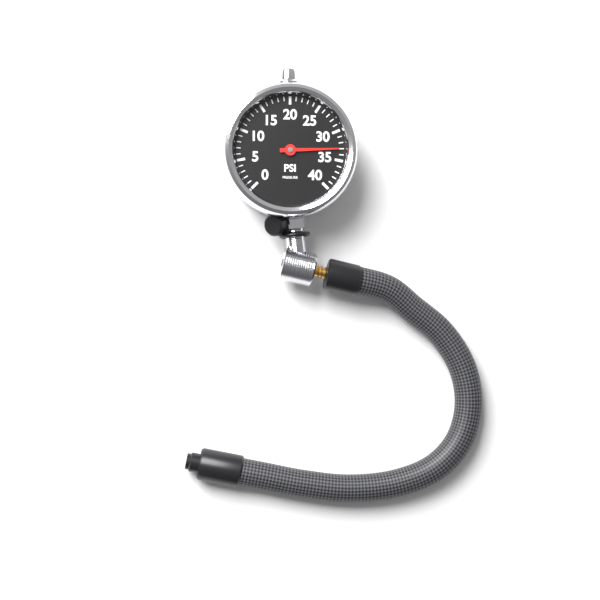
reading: 33 psi
